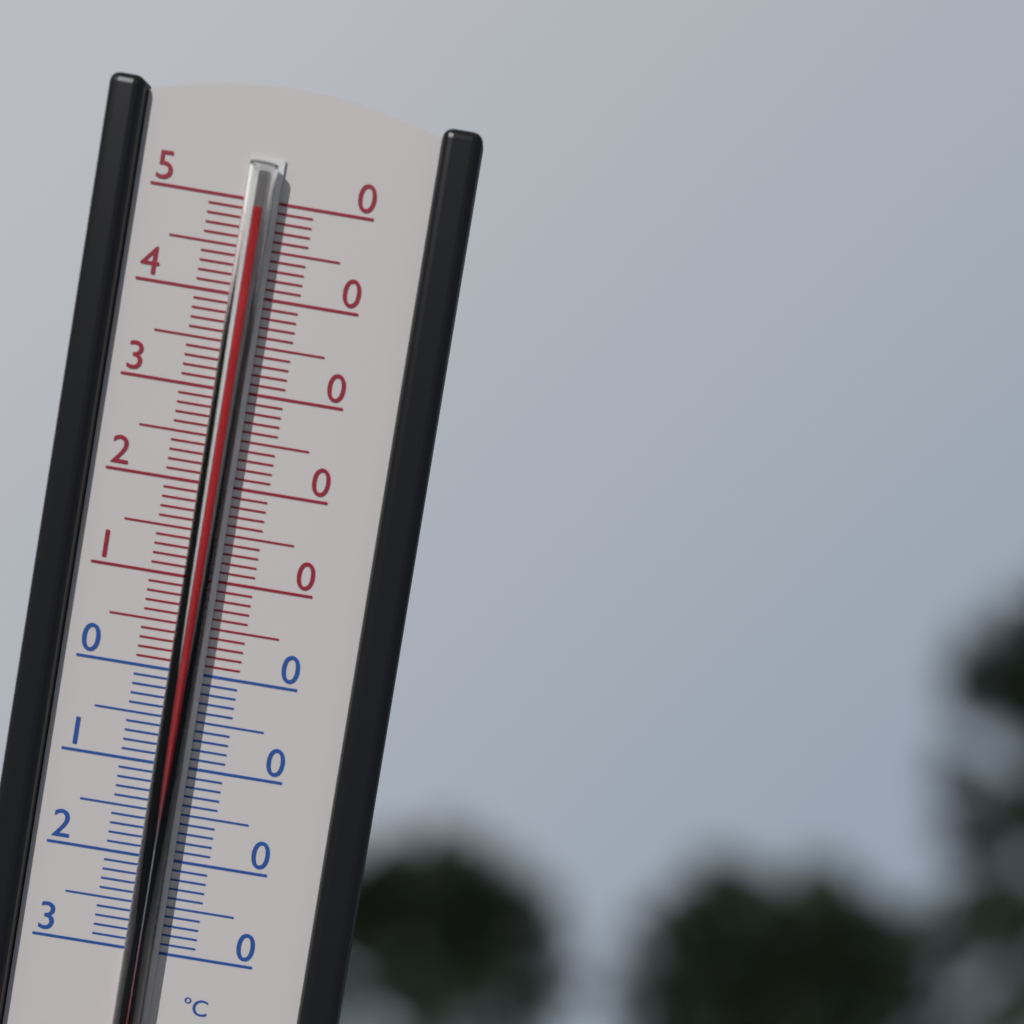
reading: 49 °C
